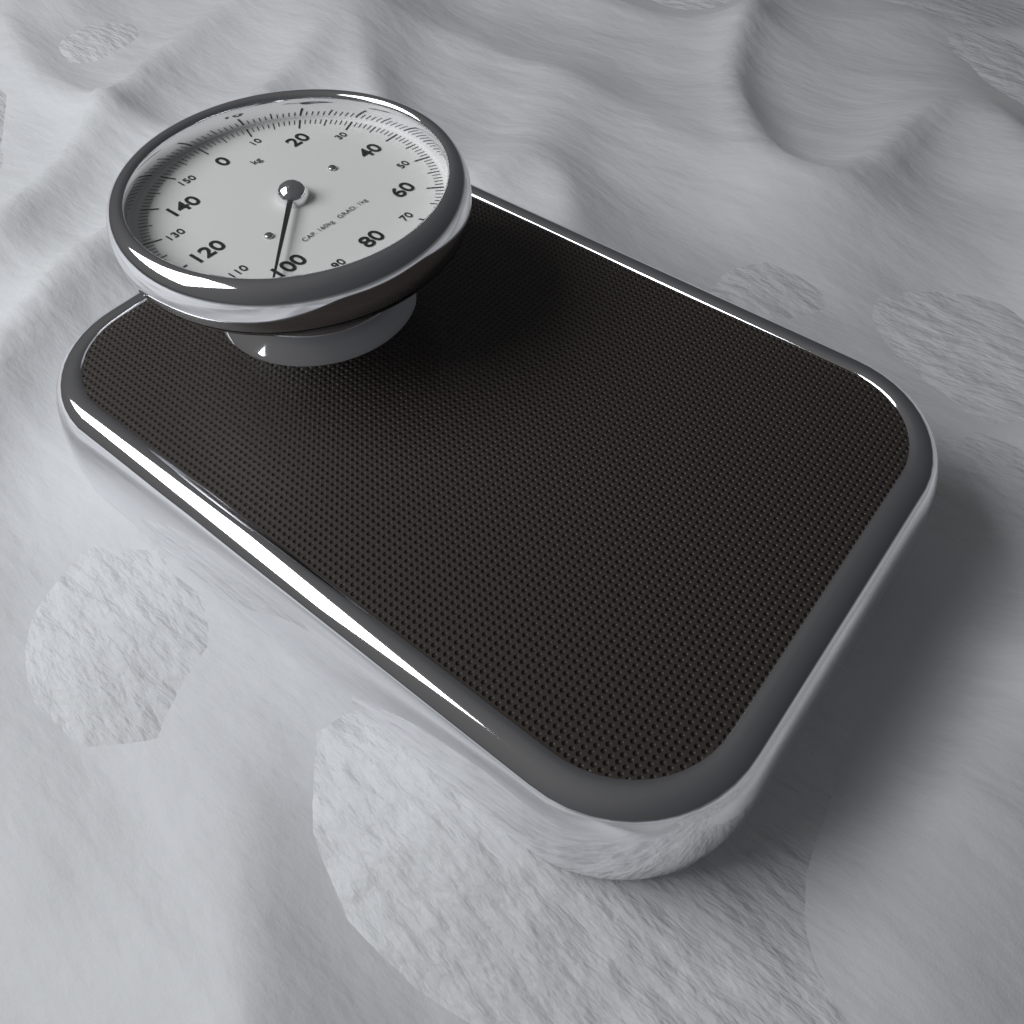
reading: 102 kg
